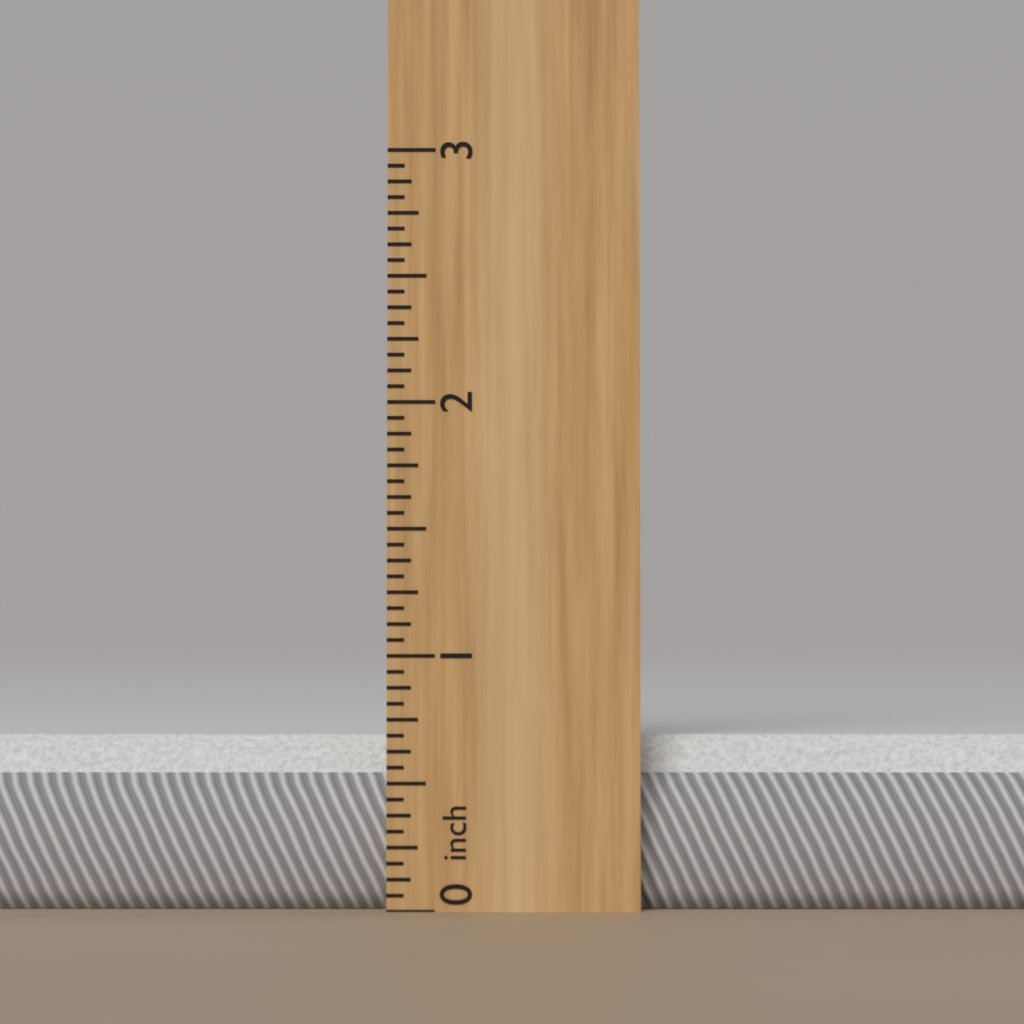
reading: 0.6875 inch
